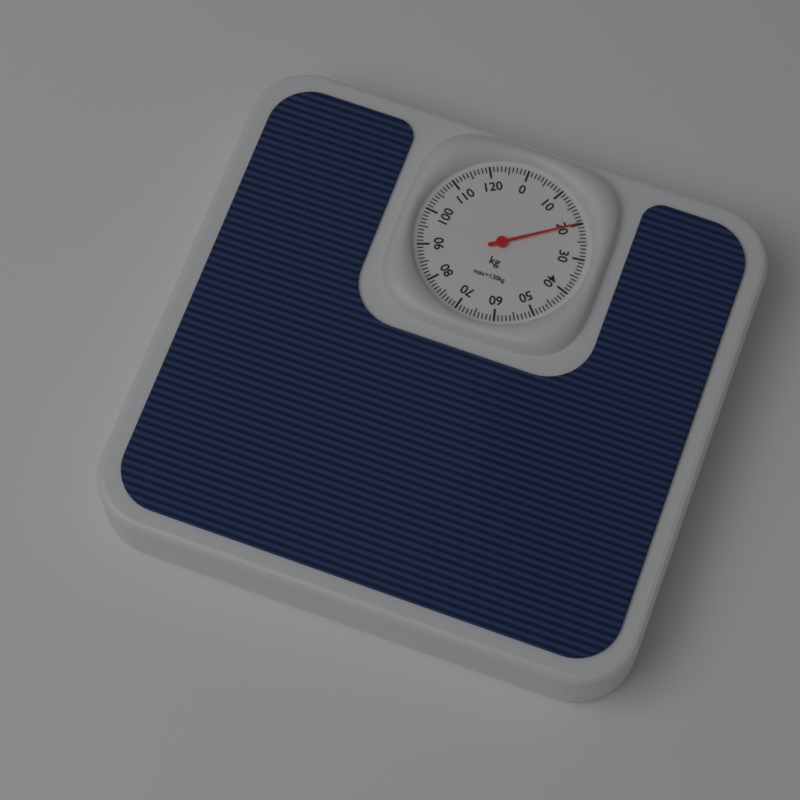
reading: 20 kg
